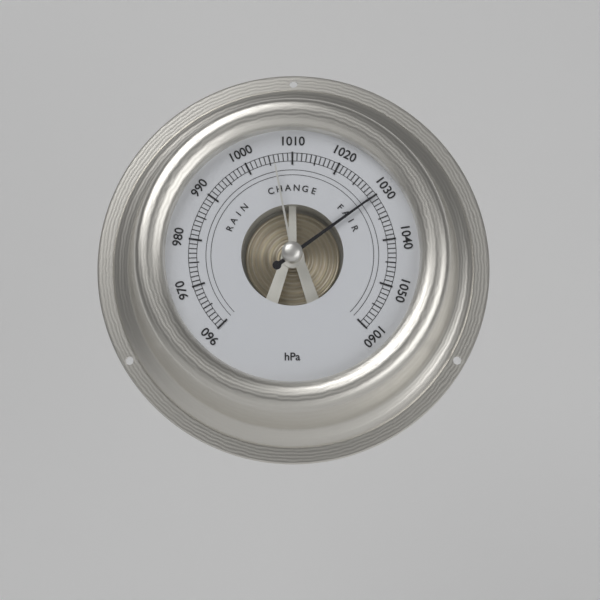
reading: 1030 hPa
